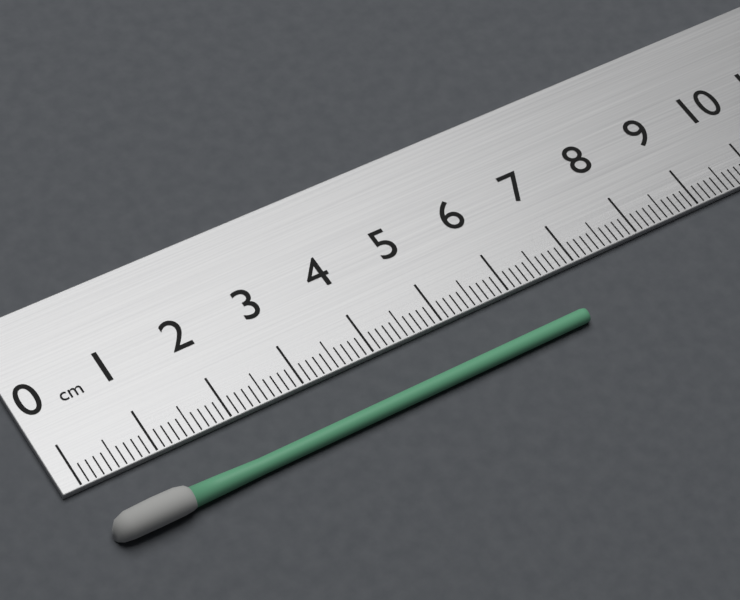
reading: 6.7 cm
